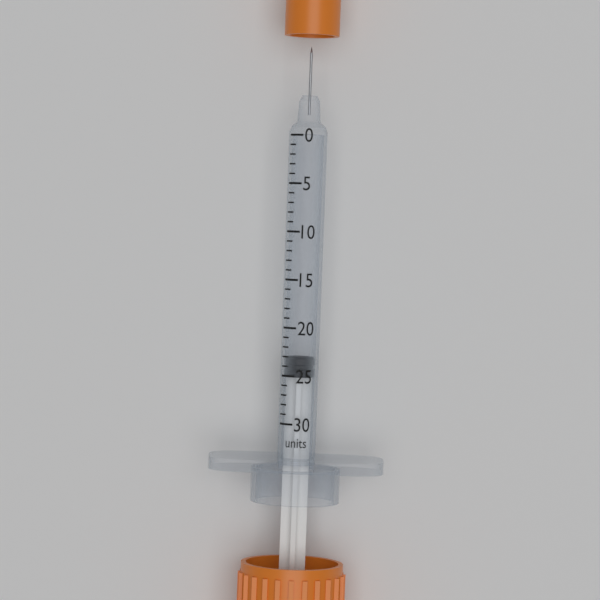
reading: 23 units
